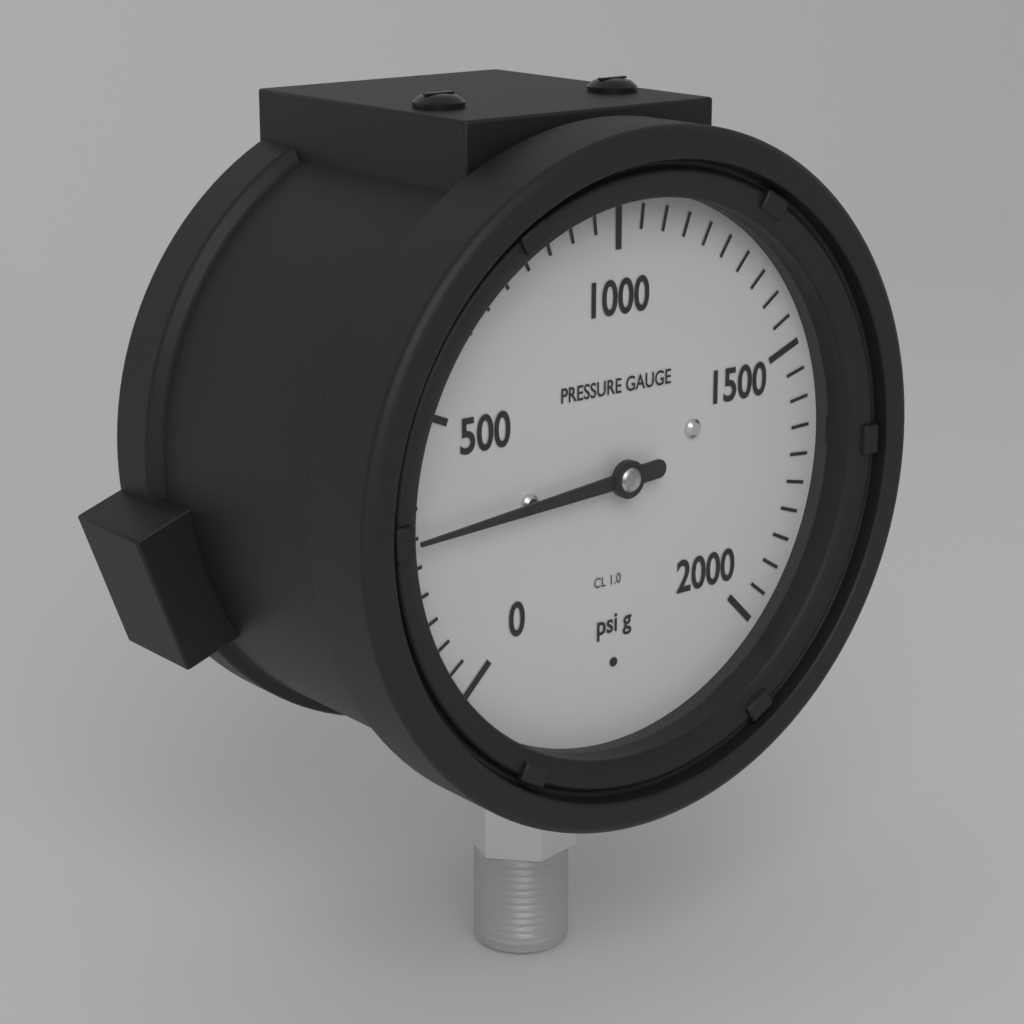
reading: 300 psi
